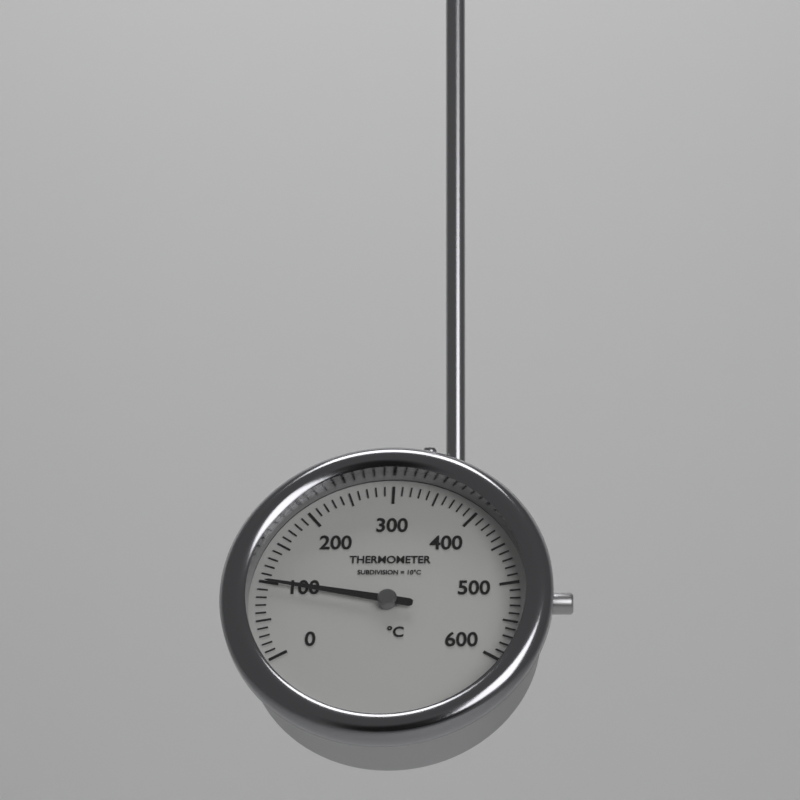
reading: 100 °C
